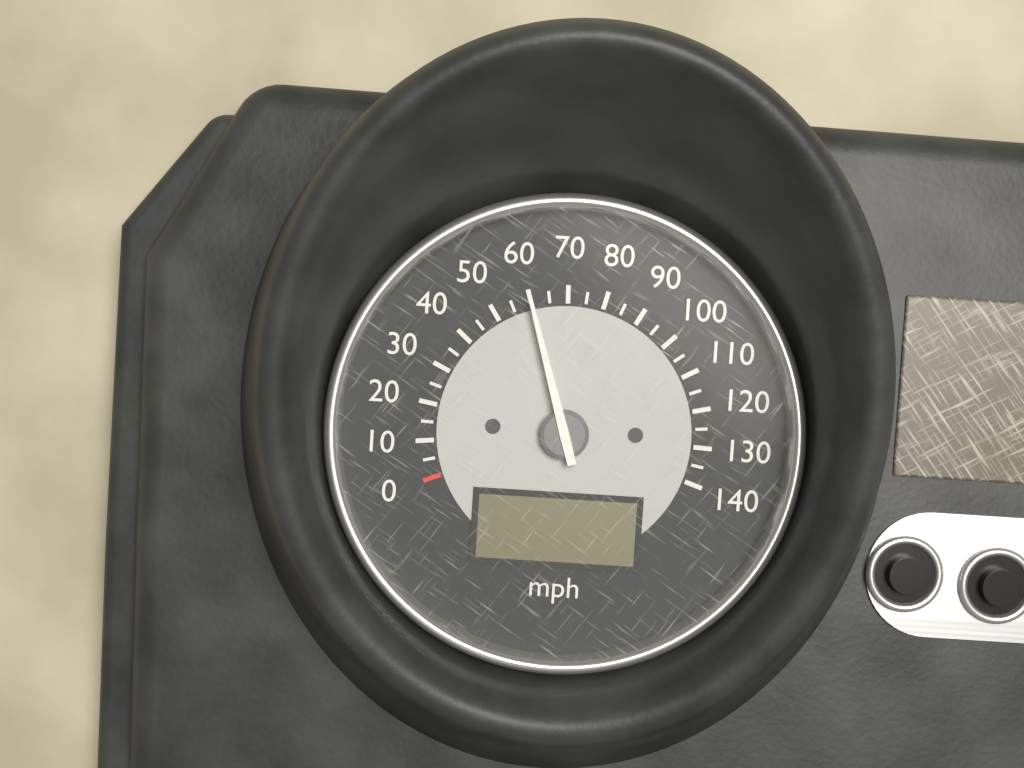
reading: 60 mph
